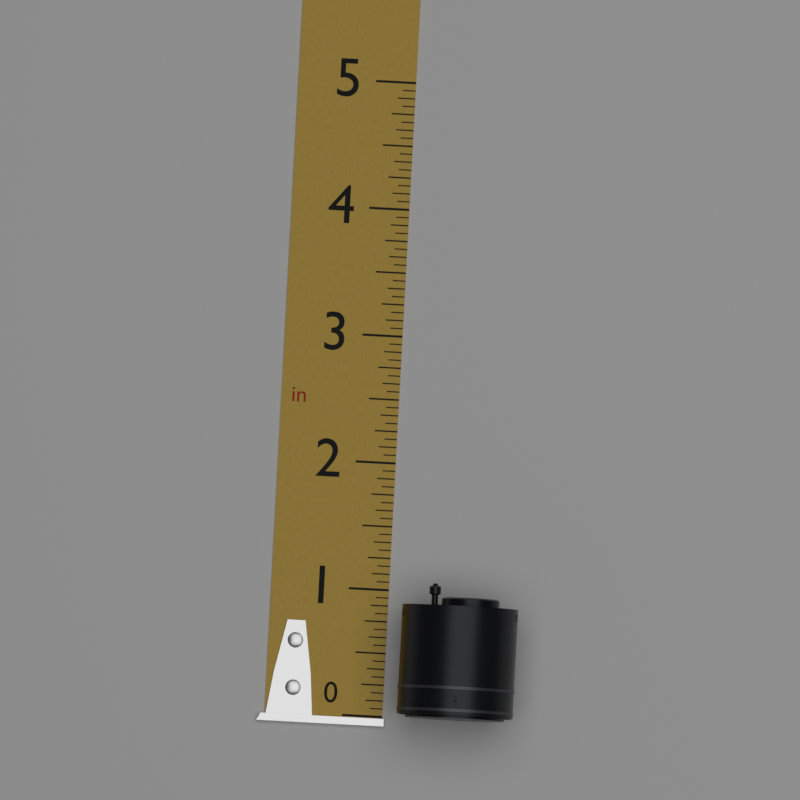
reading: 1.0625 in
